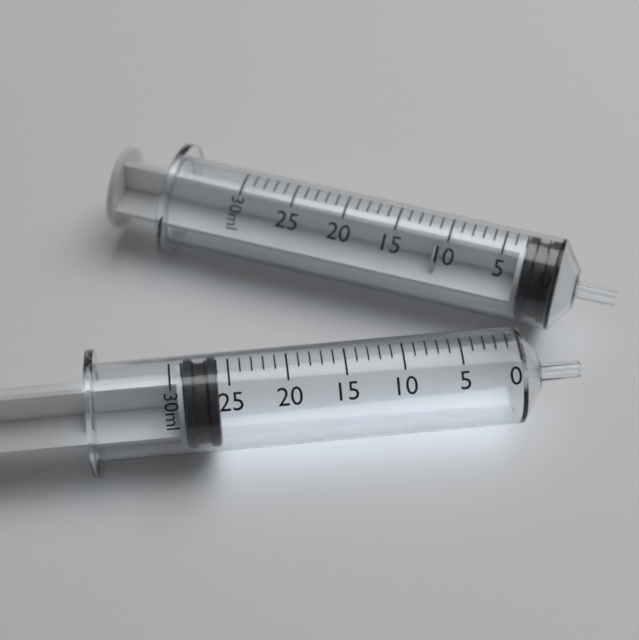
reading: 26 ml
